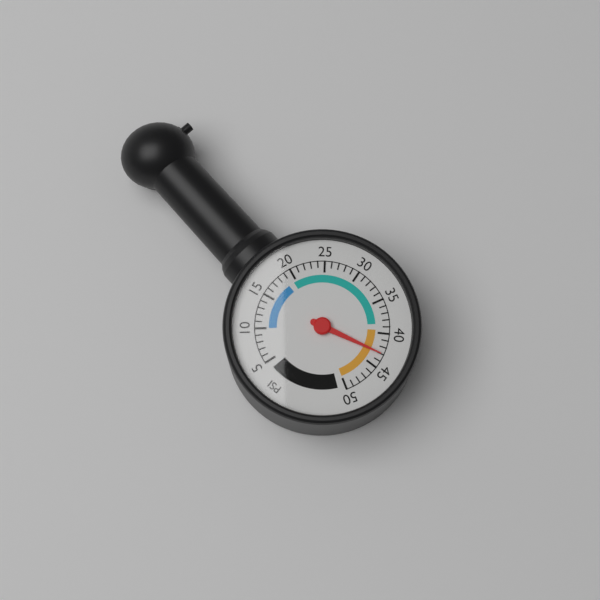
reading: 43 psi
